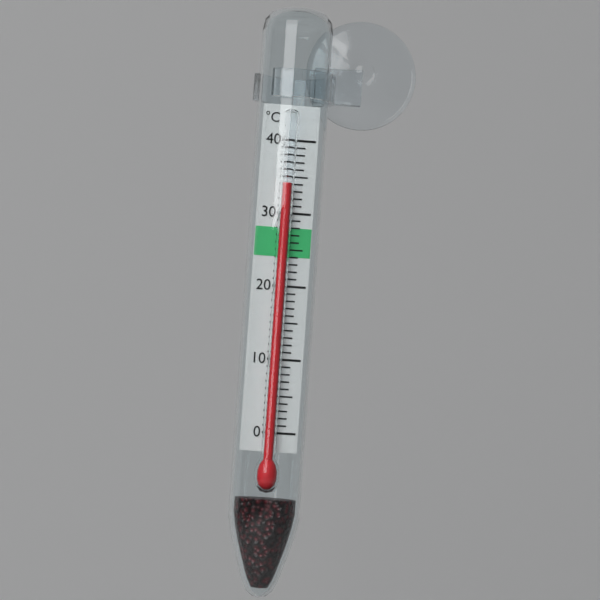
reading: 34 °C
